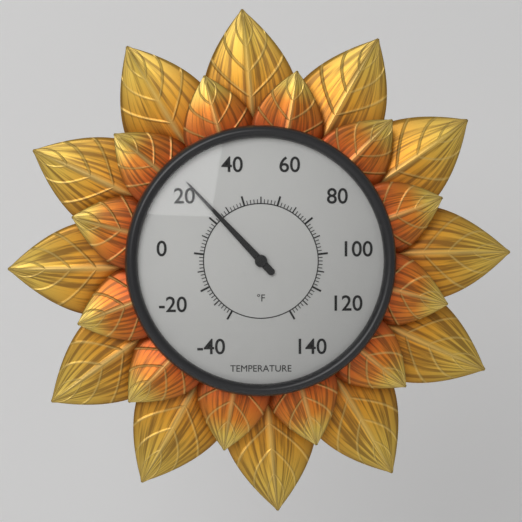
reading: 24 °F
